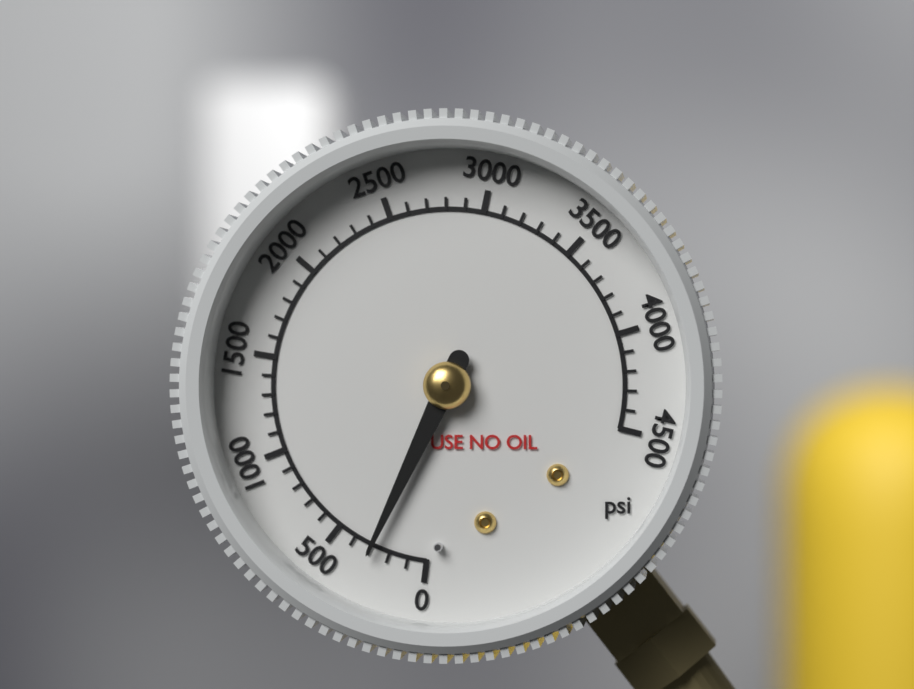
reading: 300 psi
